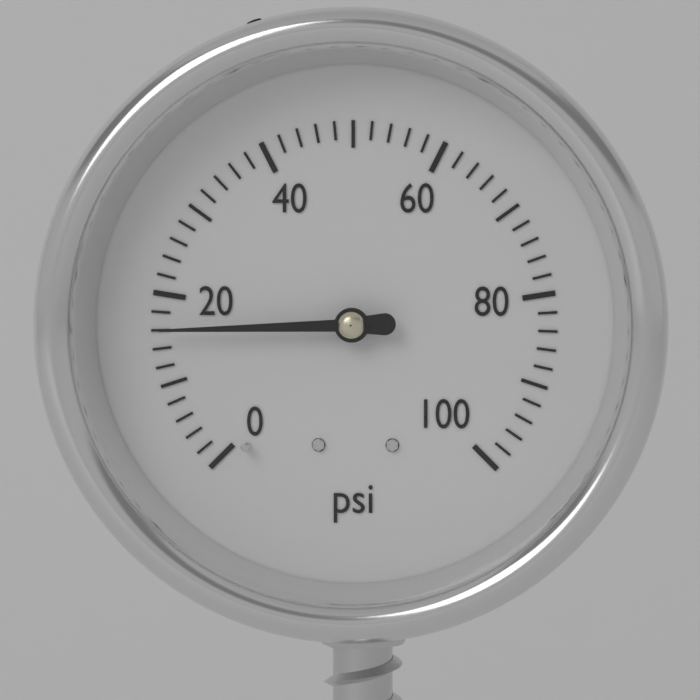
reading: 16 psi
